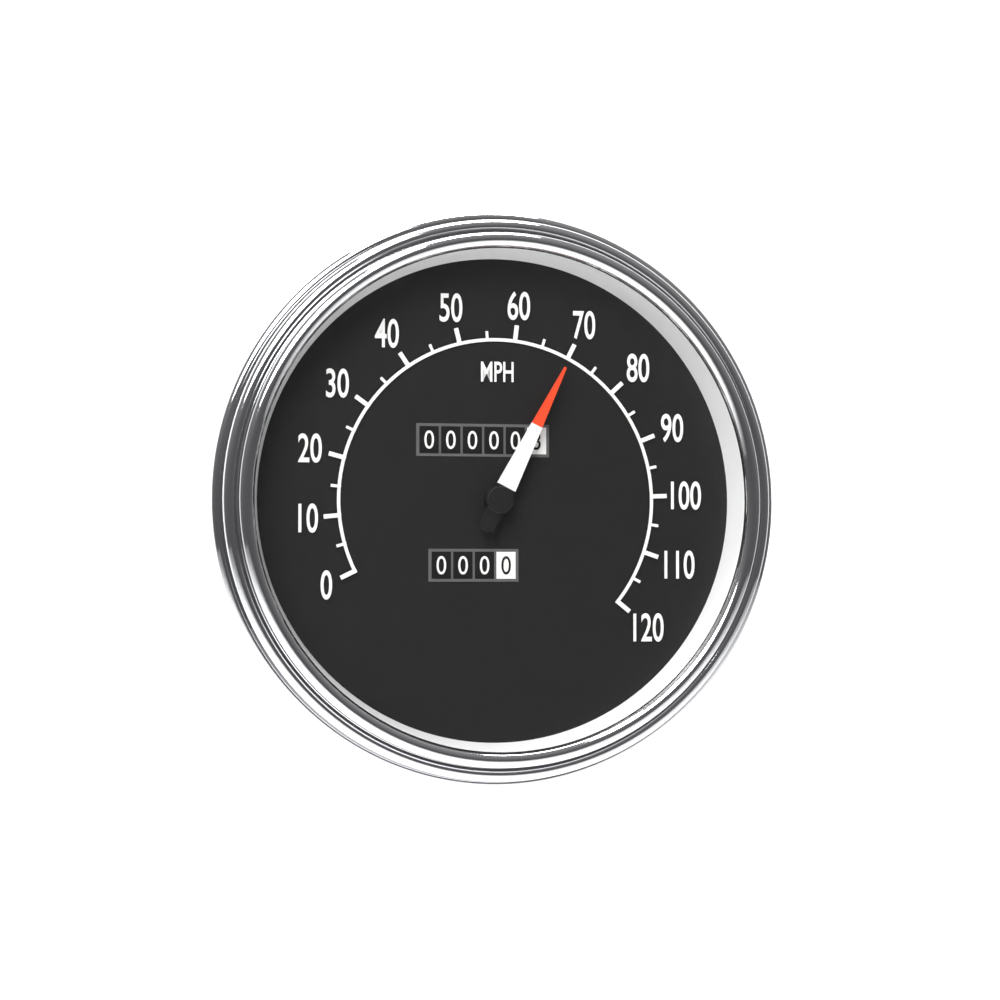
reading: 70 MPH
